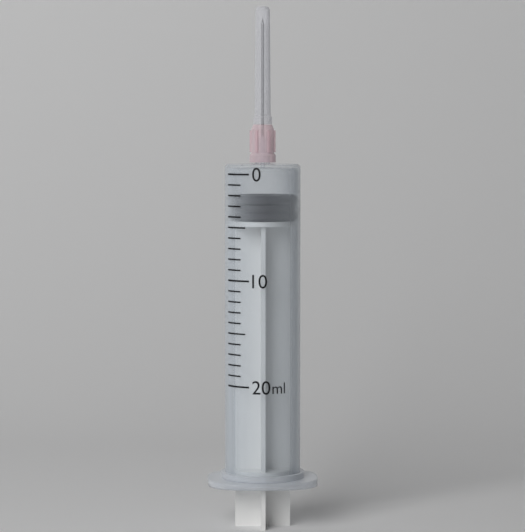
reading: 2 ml
